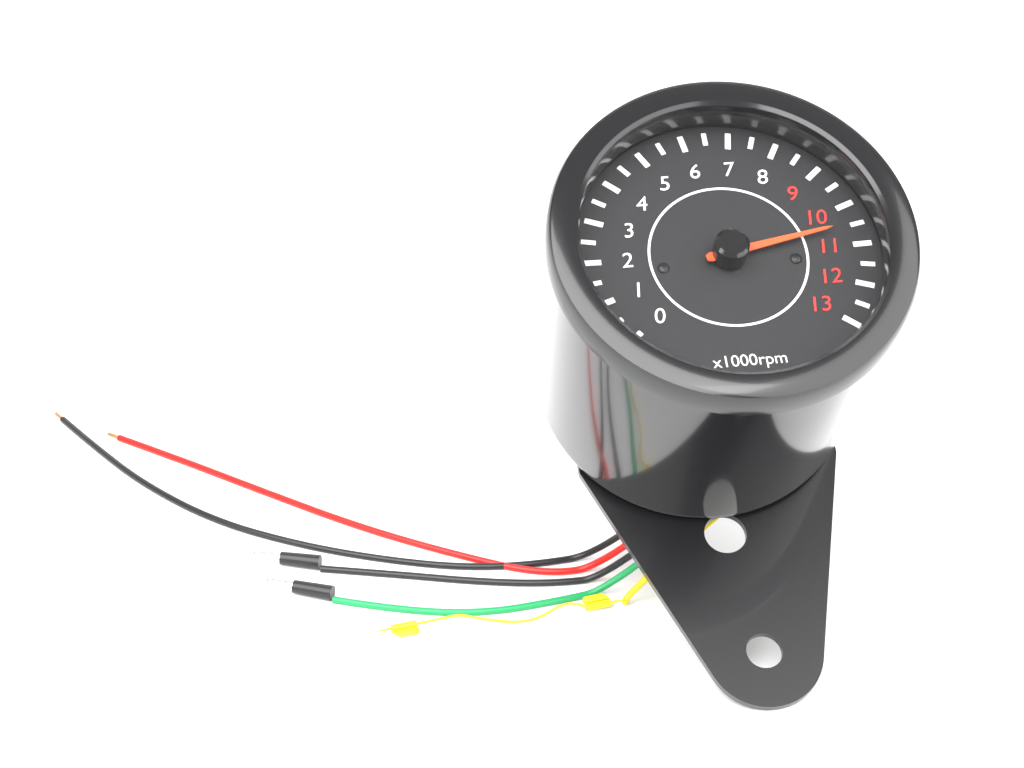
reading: 10.5 x1000rpm
